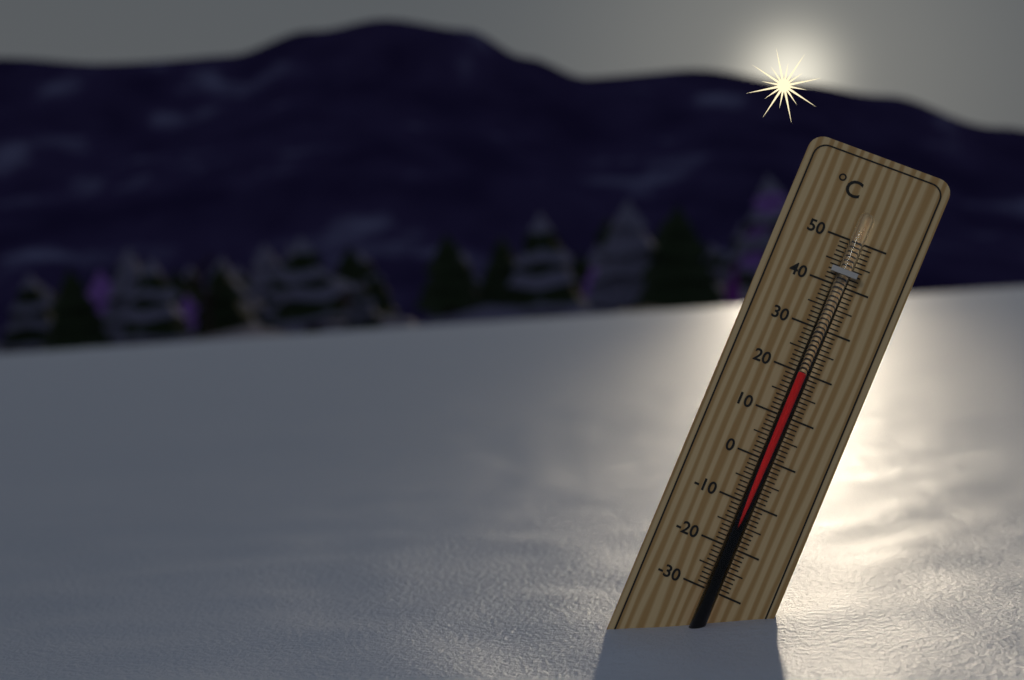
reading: 20 °C
